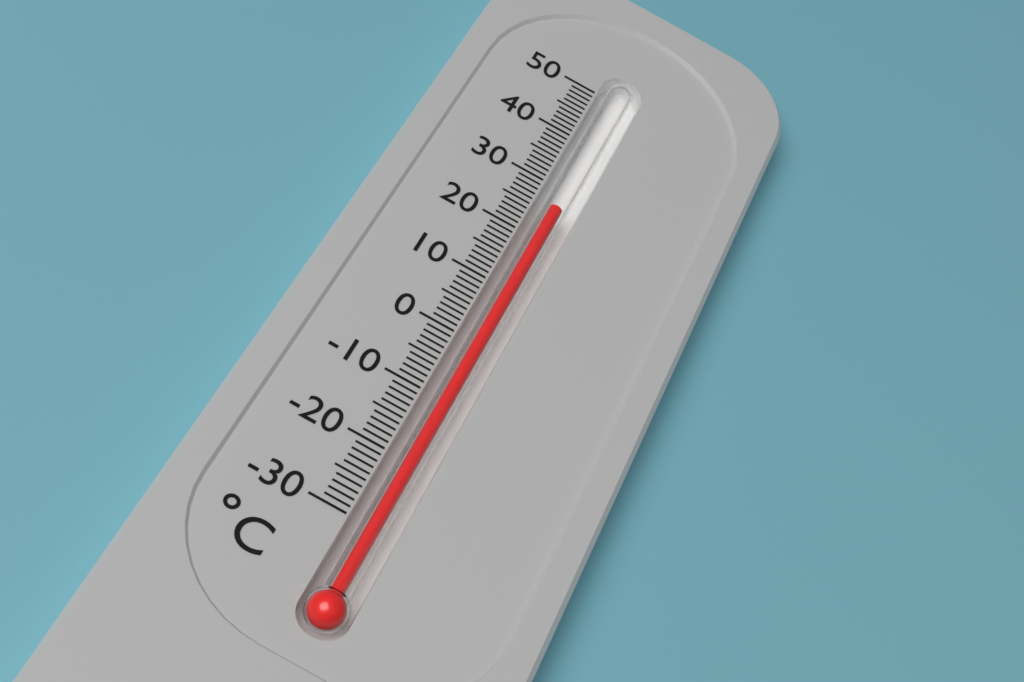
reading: 26 °C
